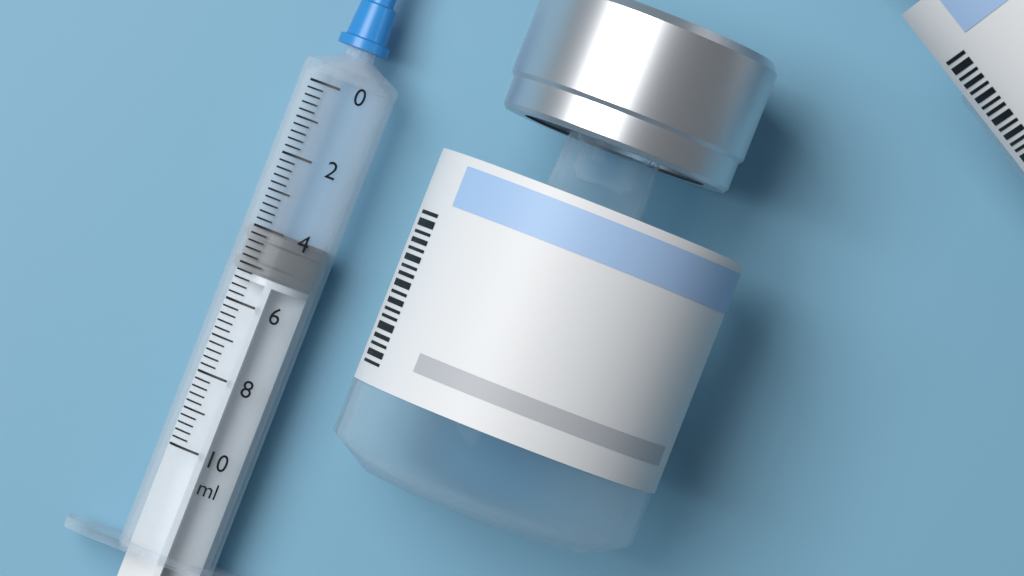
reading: 4.0 ml
